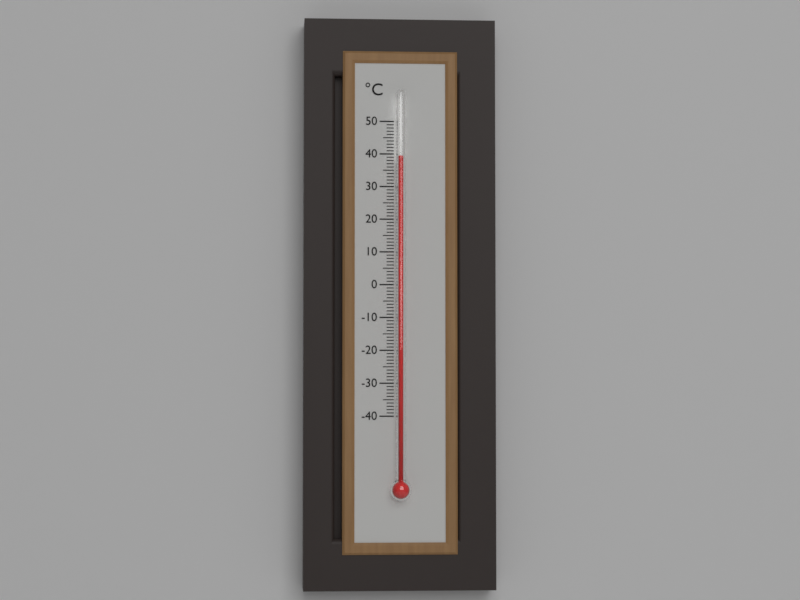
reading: 39 °C
